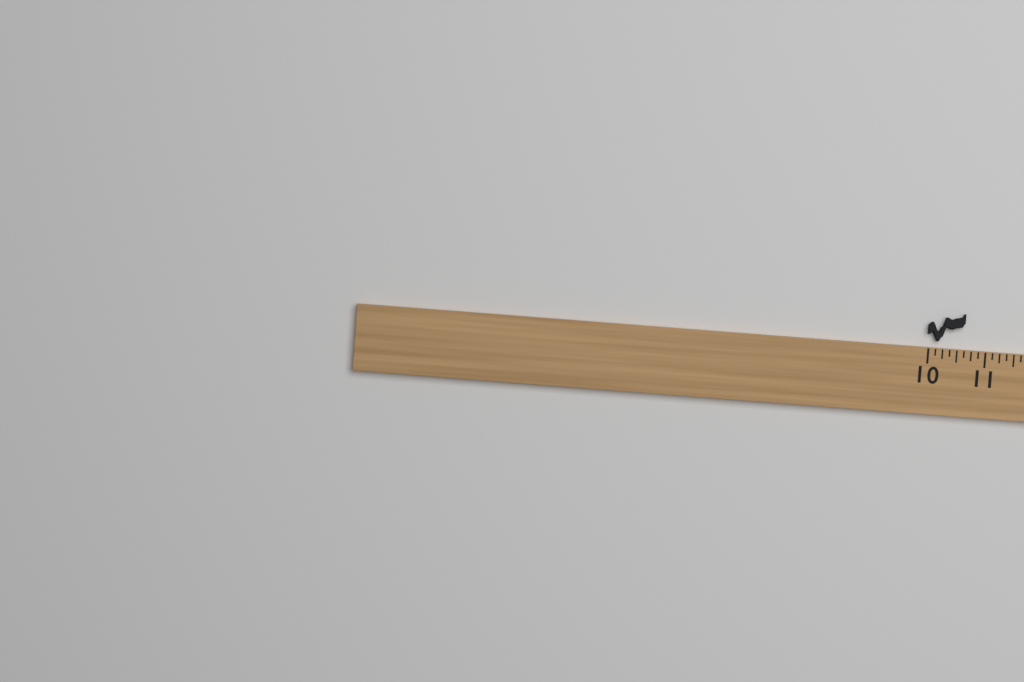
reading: 10.625 (no unit)
